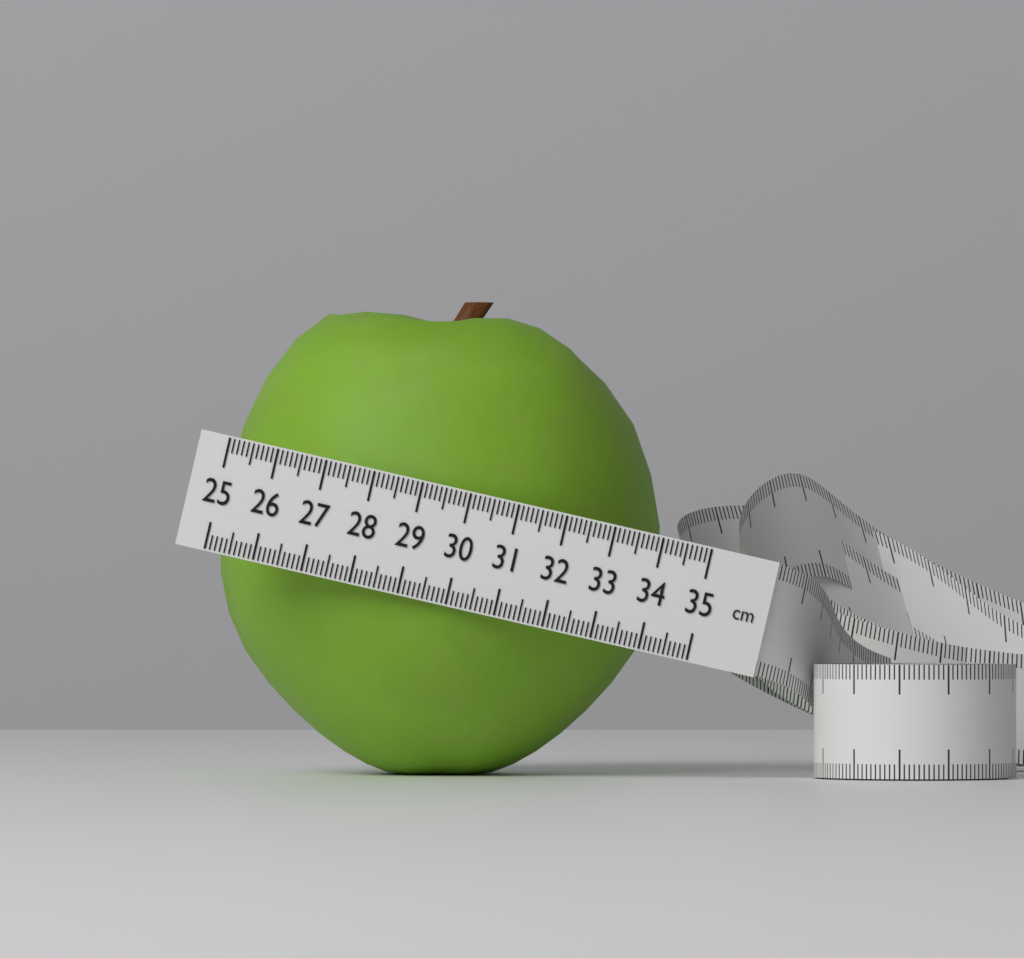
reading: 34.2 cm
